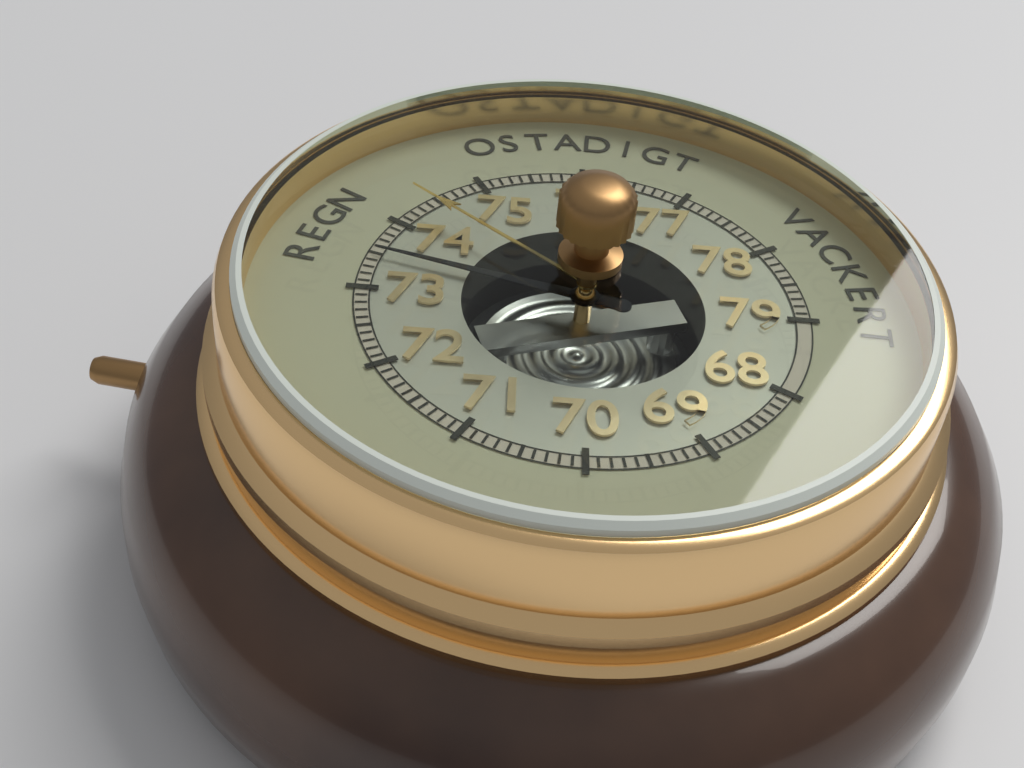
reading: 73.5 (no unit)
